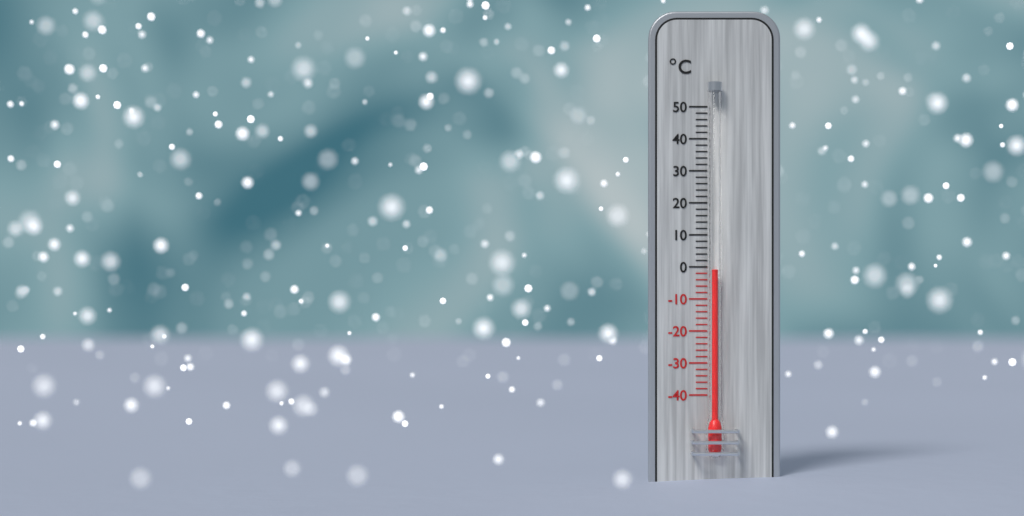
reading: -1 °C
